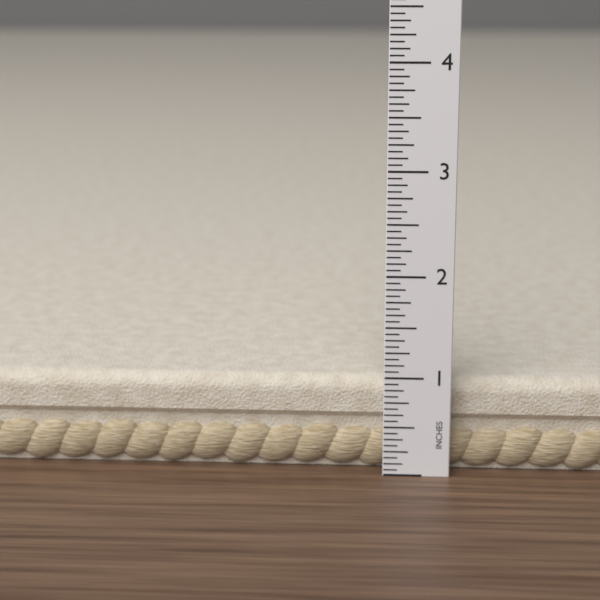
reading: 0.9375 in
